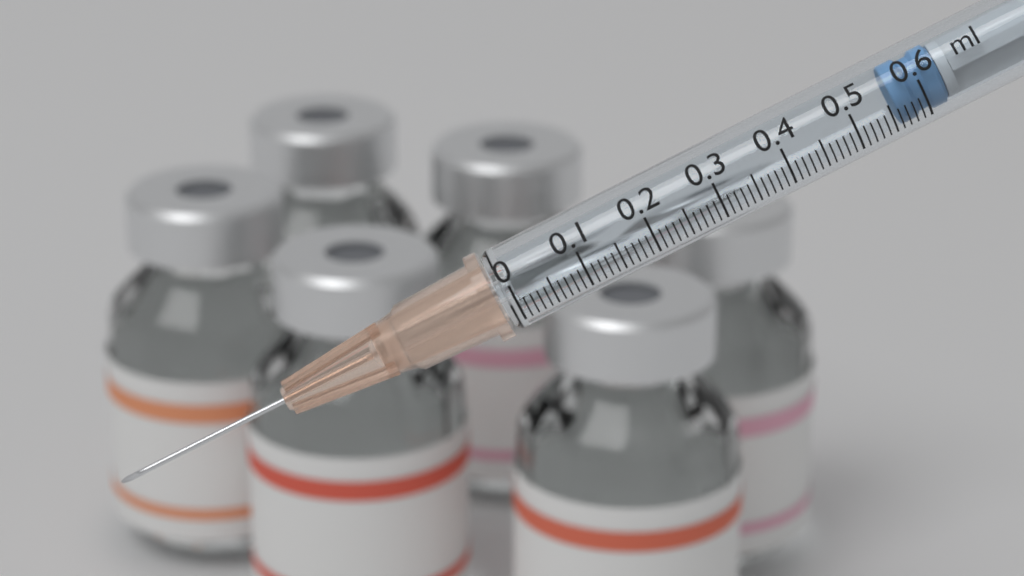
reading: 0.56 ml
